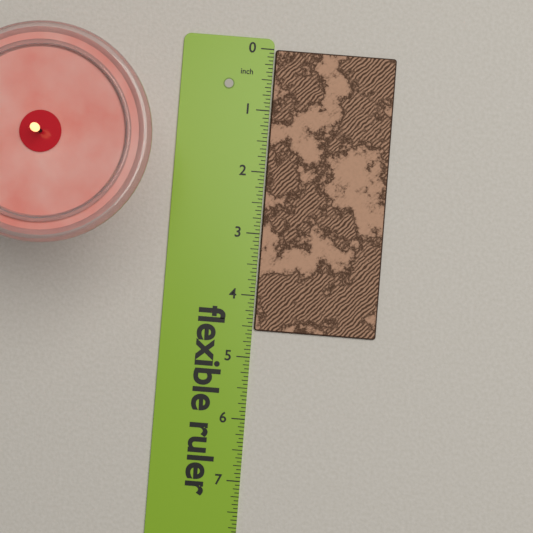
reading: 4.5625 in
